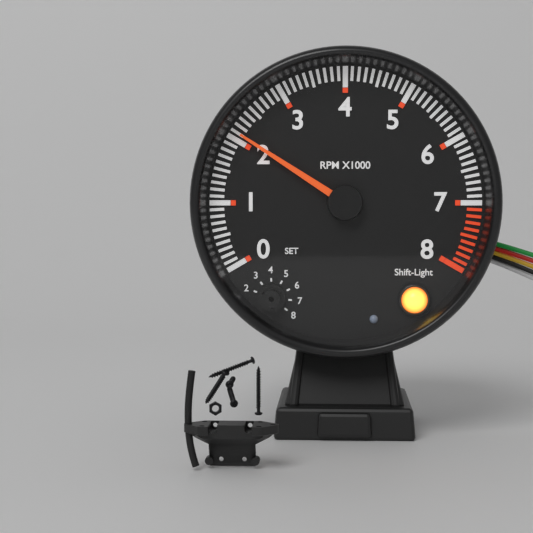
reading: 2100 RPM
